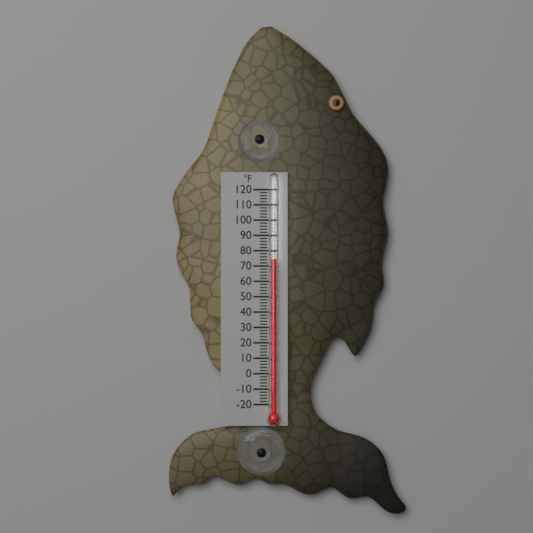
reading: 74 °F
